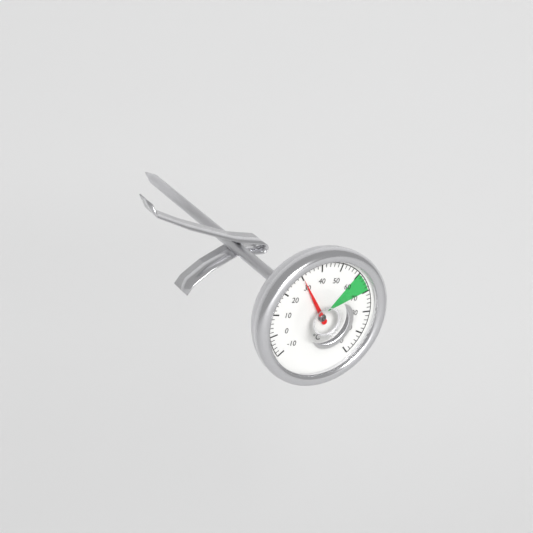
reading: 30 °C
